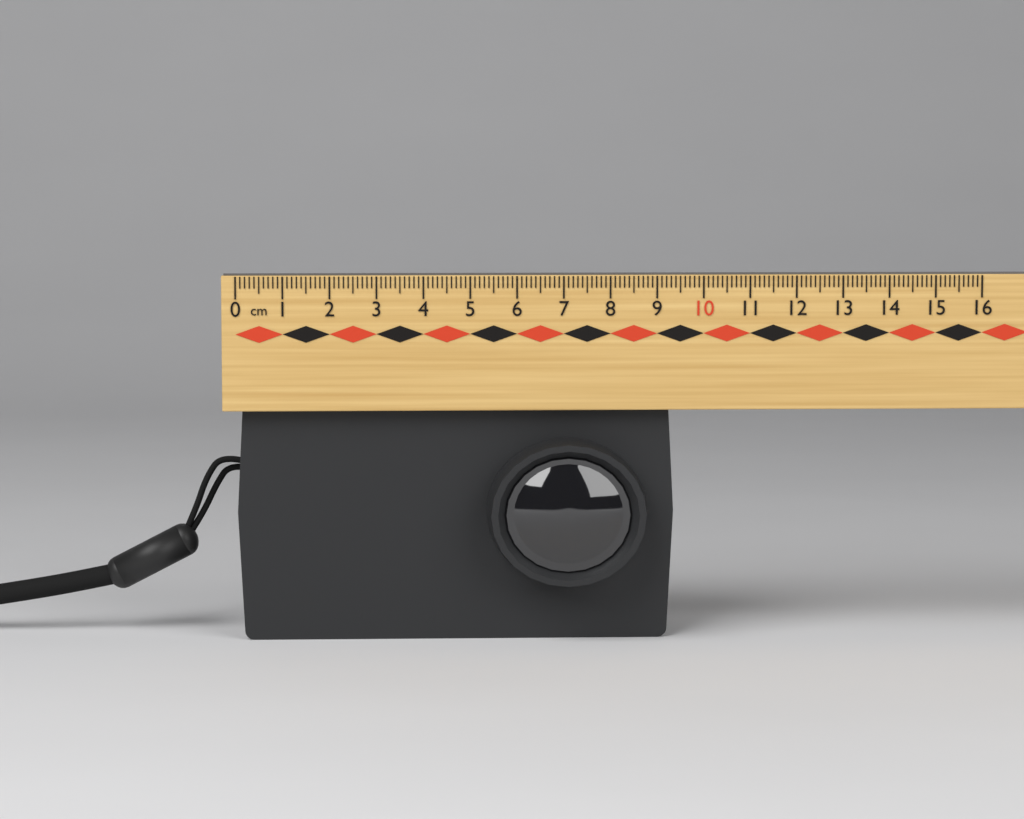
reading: 9.4 cm
